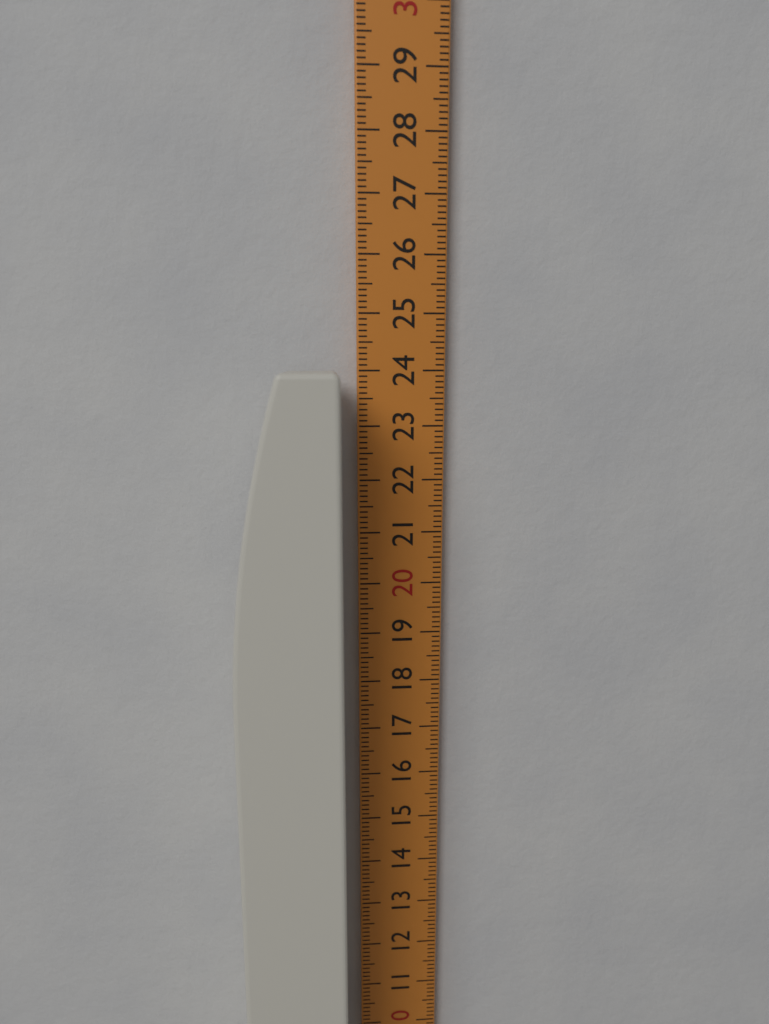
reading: 24.0 cm
